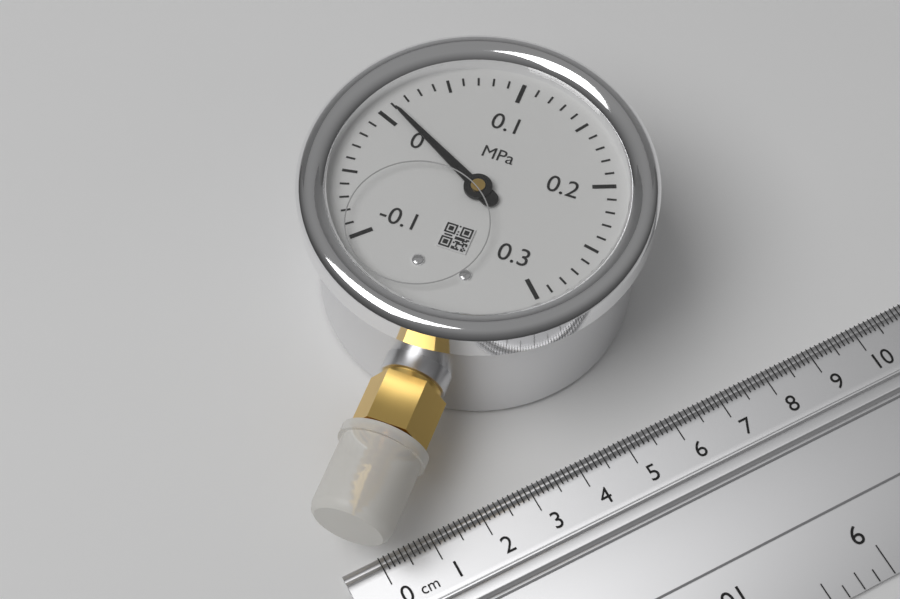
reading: 0.01 MPa
